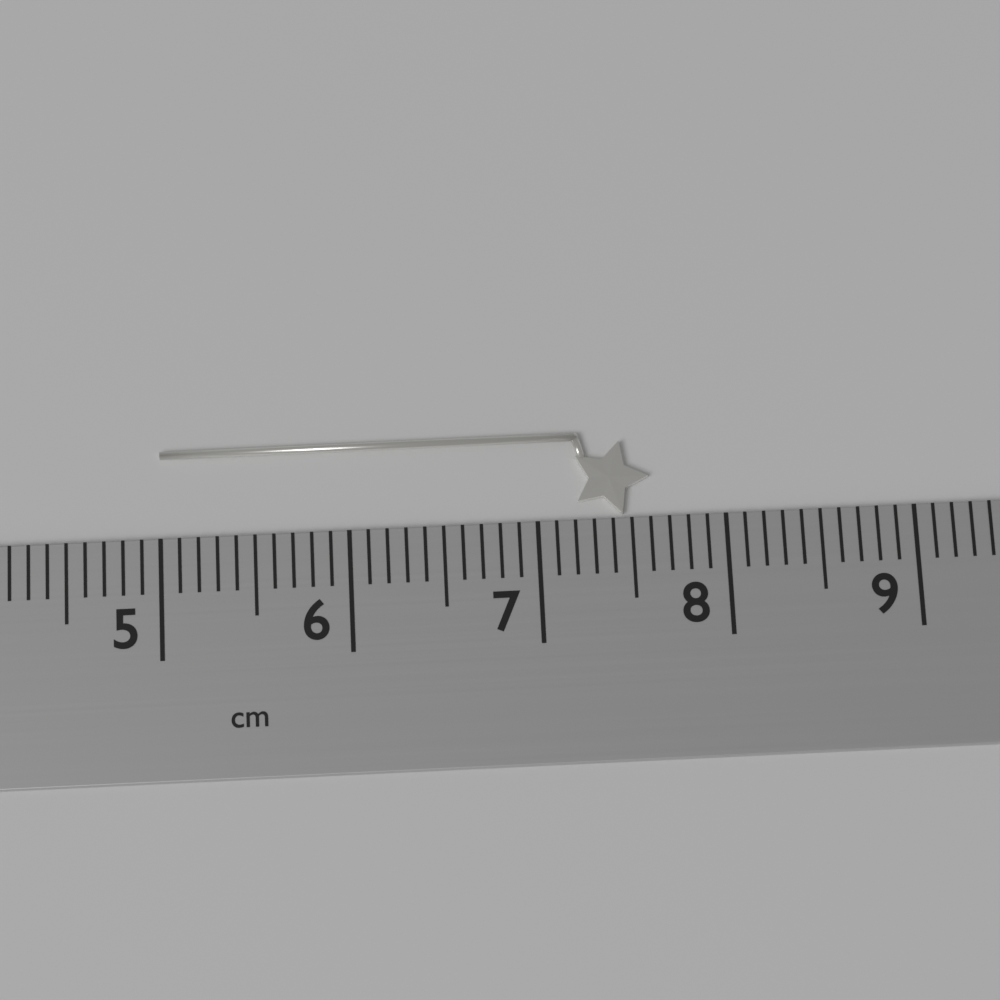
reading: 7.6 cm
